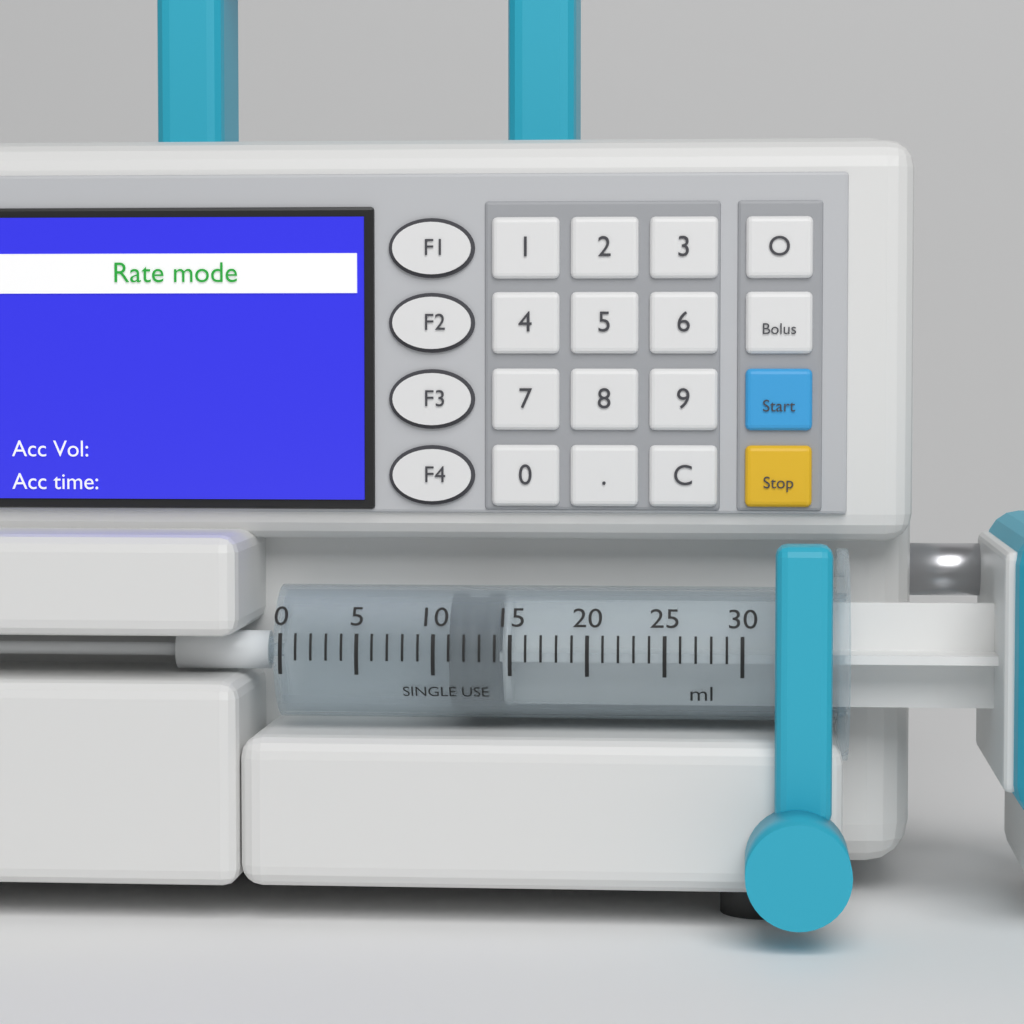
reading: 11 ml
